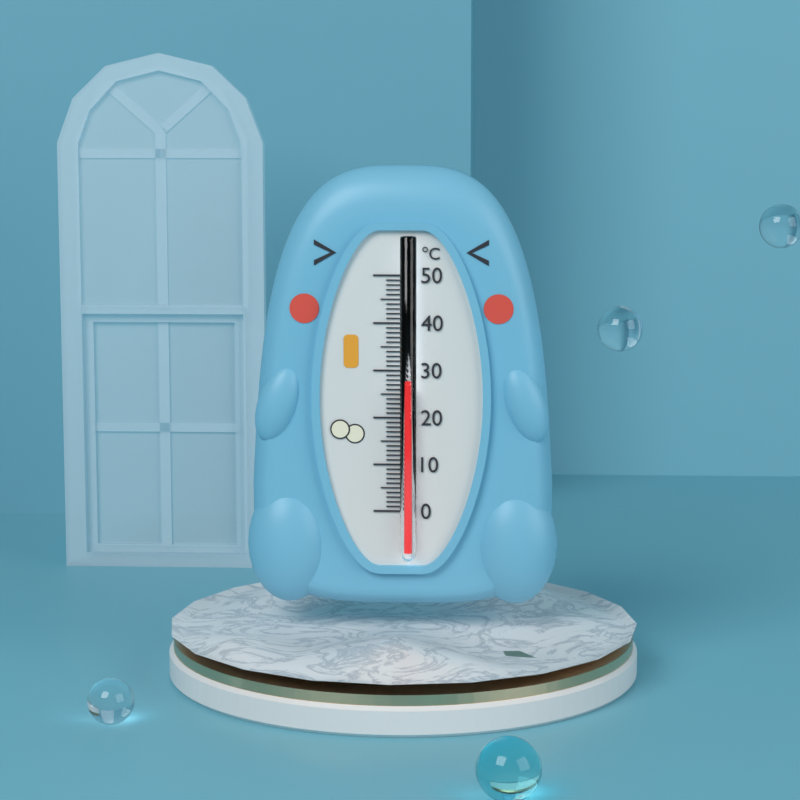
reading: 27 °C
